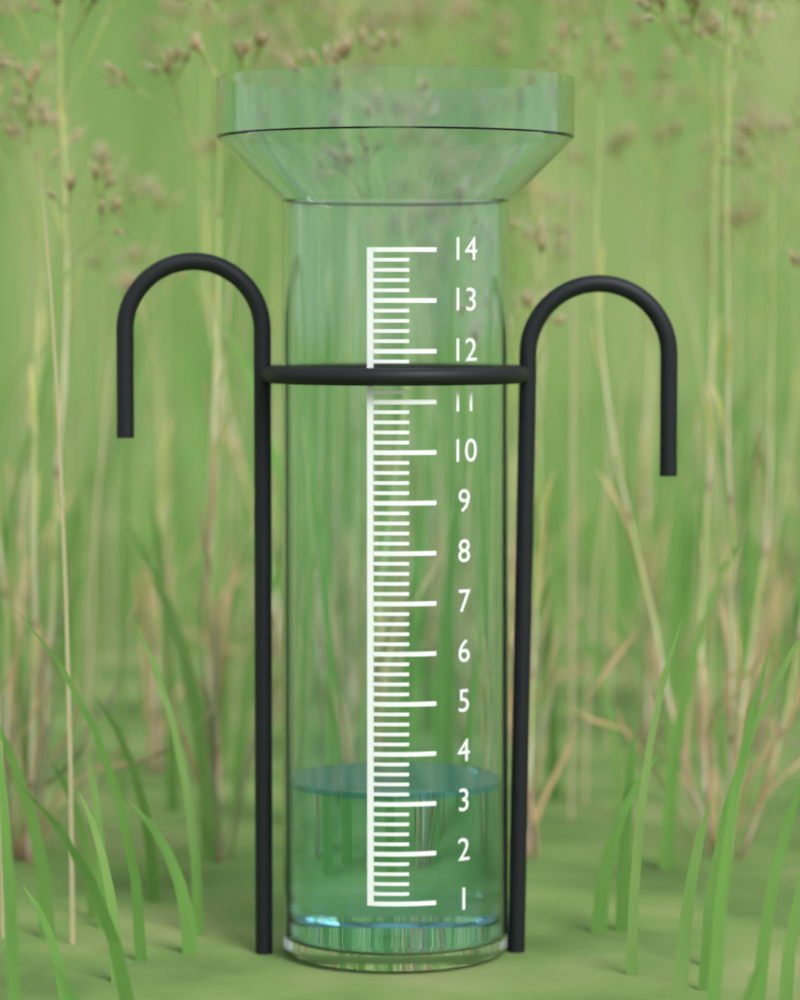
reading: 3.2 (no unit)
